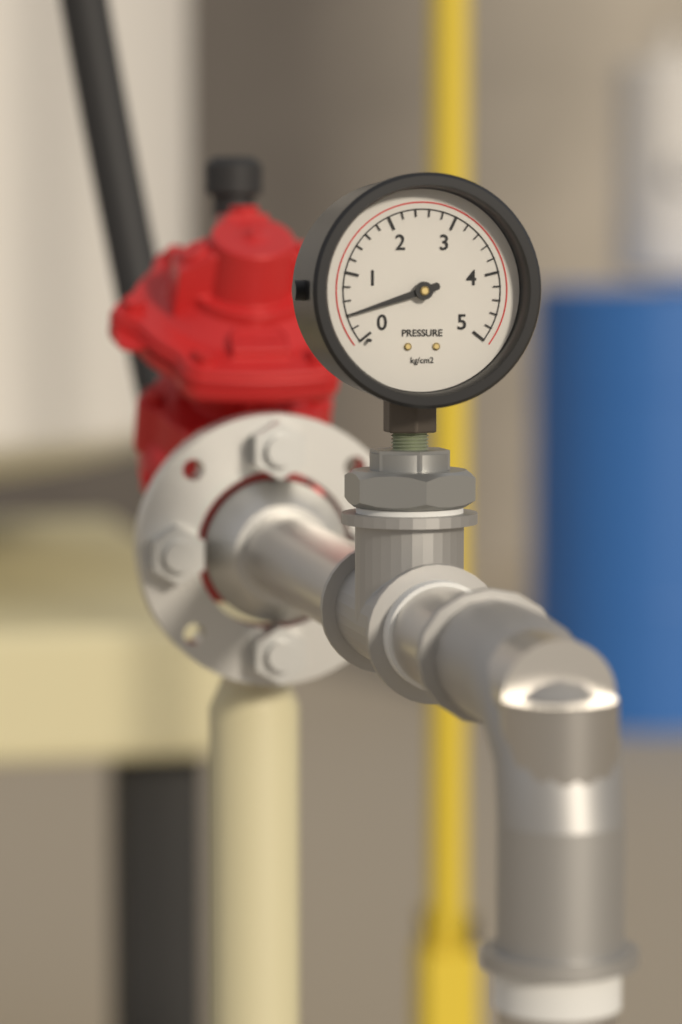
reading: 0.4 kg/cm2
